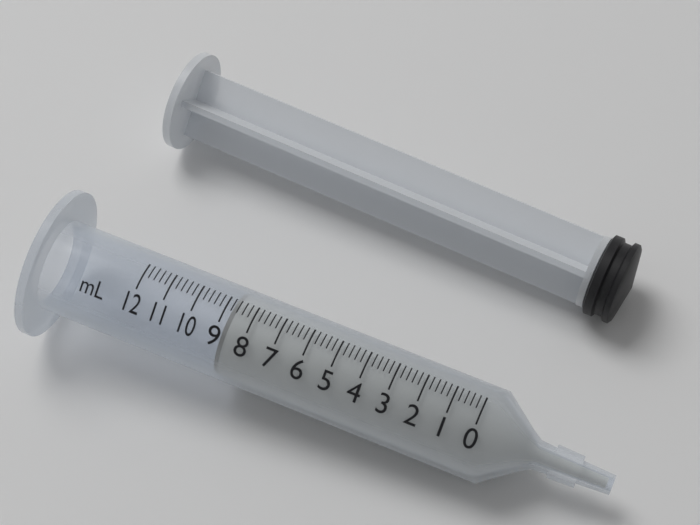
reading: 8.8 ml
